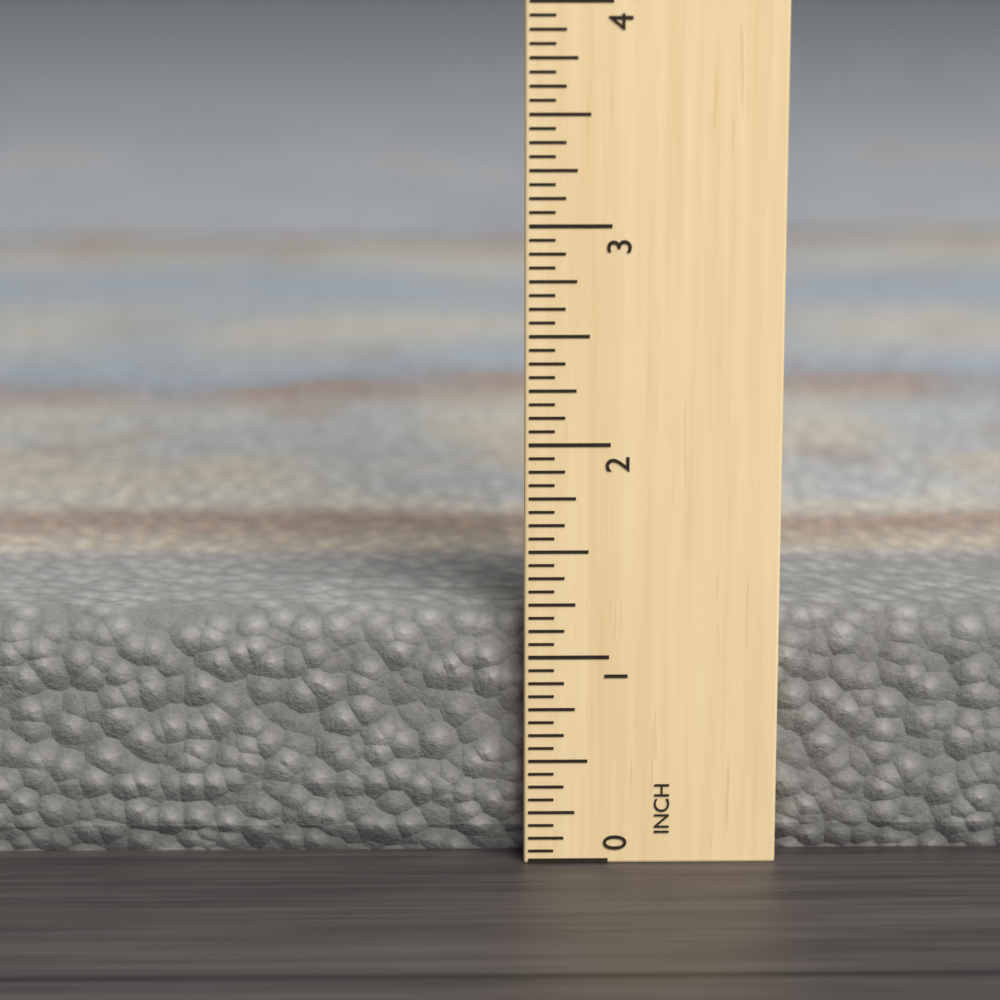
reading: 1.1875 in
